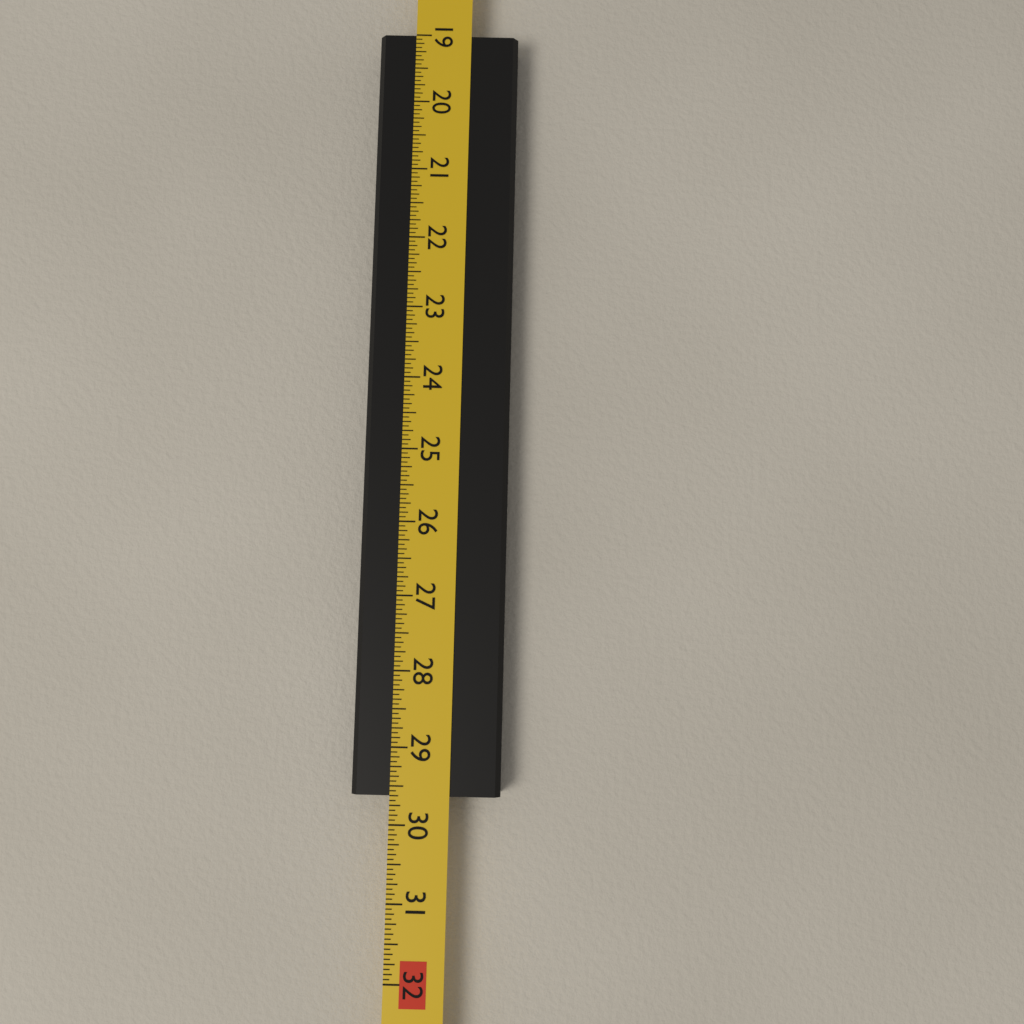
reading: 29.6250 in
